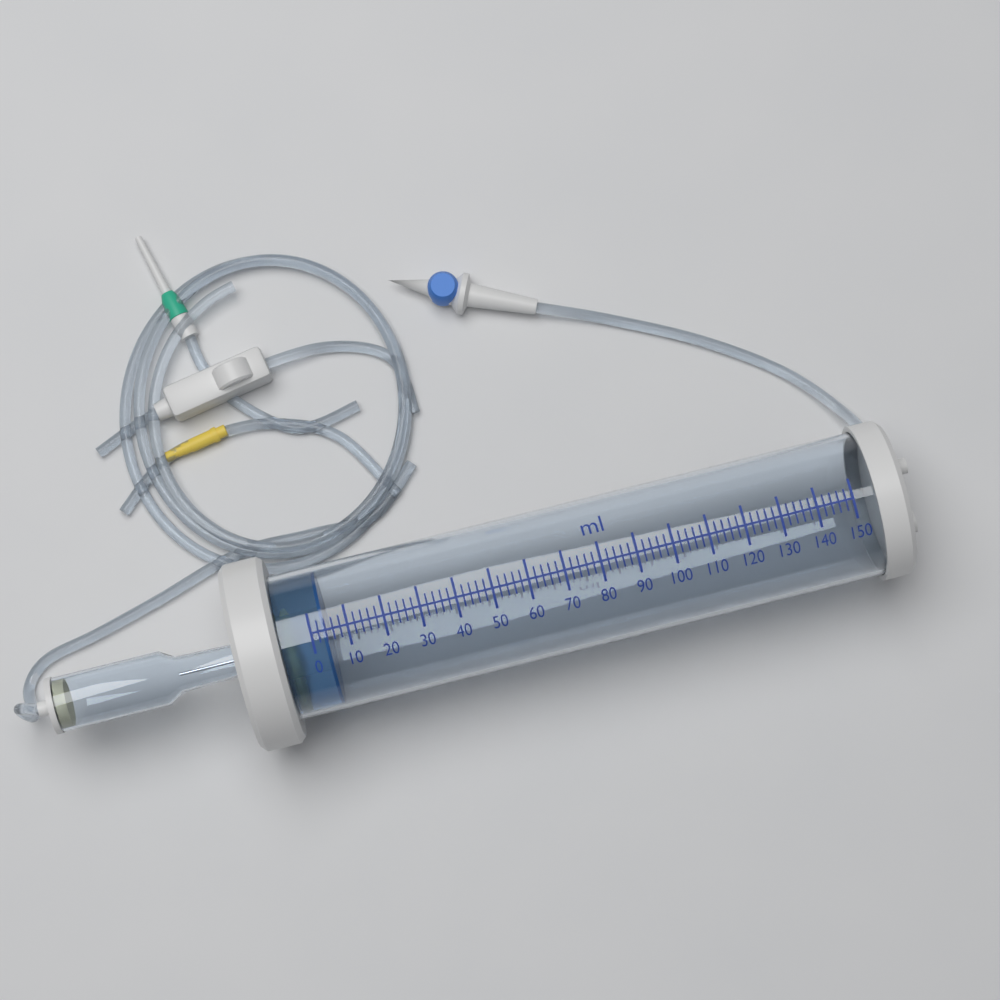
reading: 4 ml
